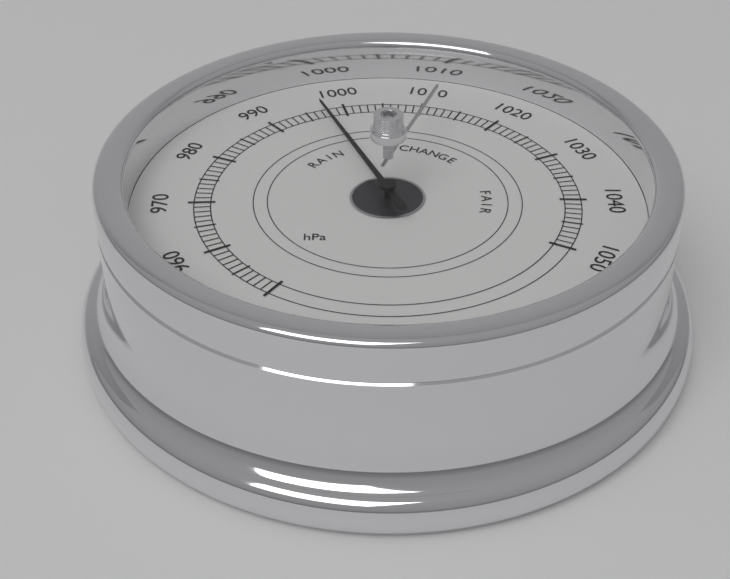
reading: 997 hPa
